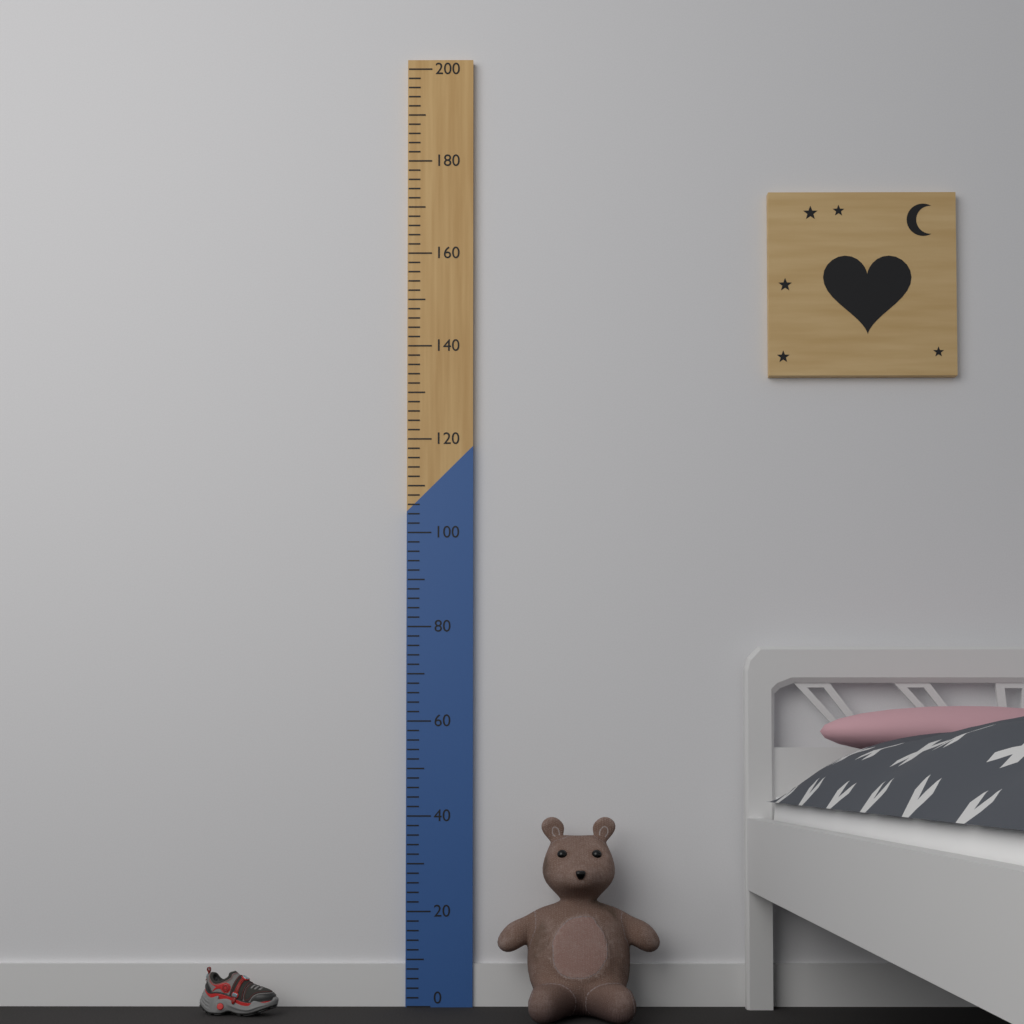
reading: 40 (no unit)
